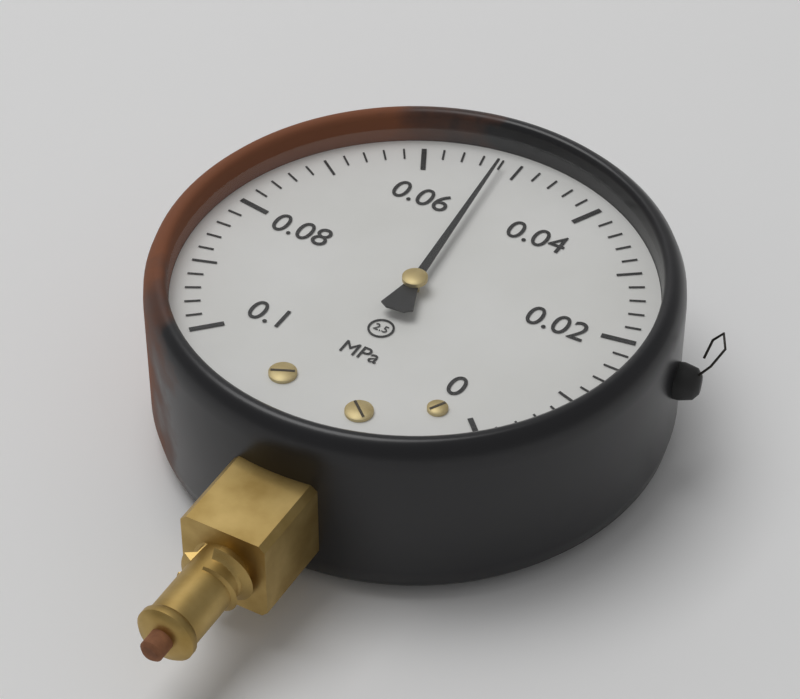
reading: 0.052 MPa
